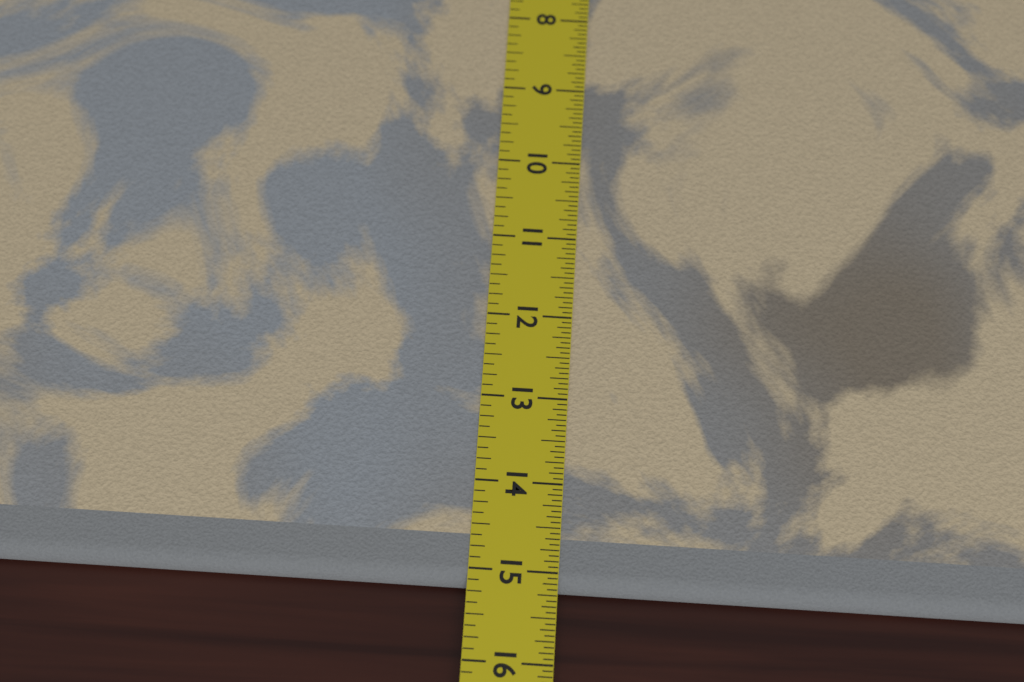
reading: 15.1875 in
